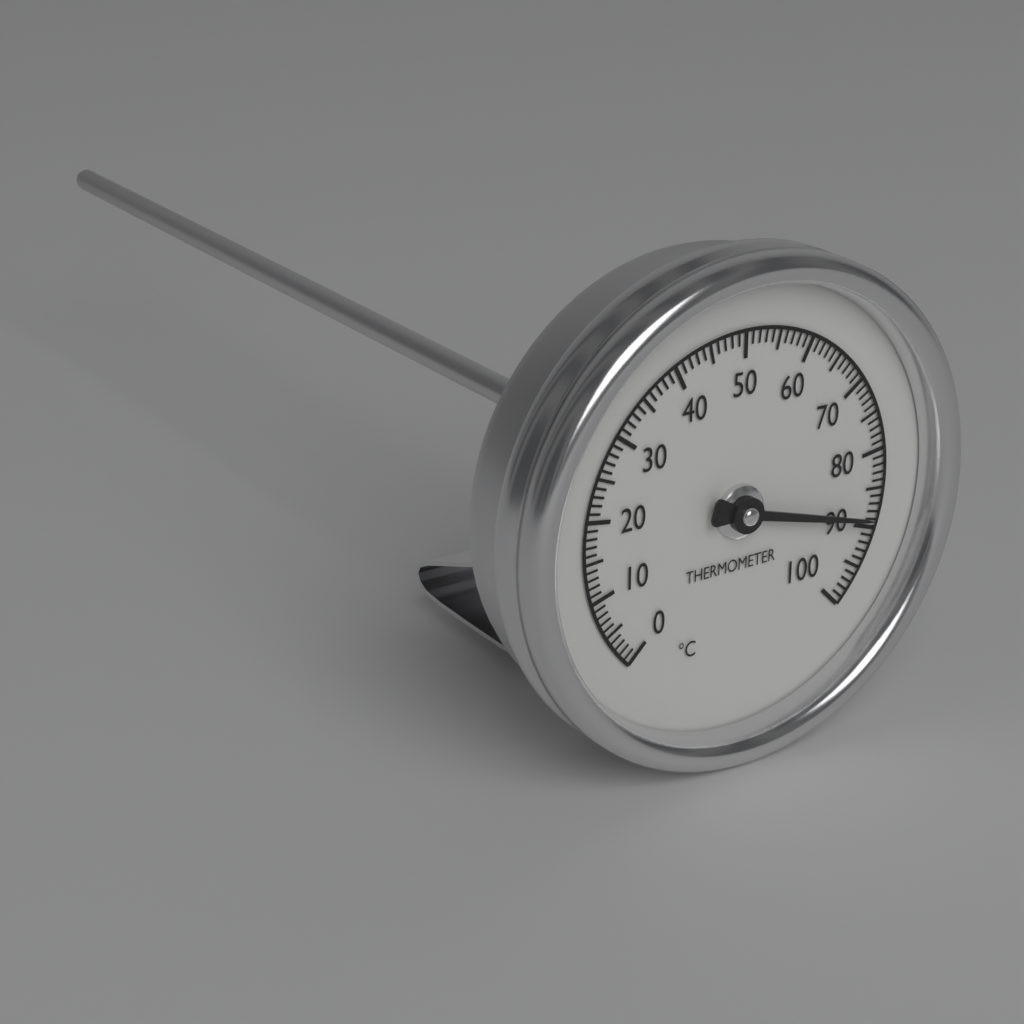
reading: 89 °C
